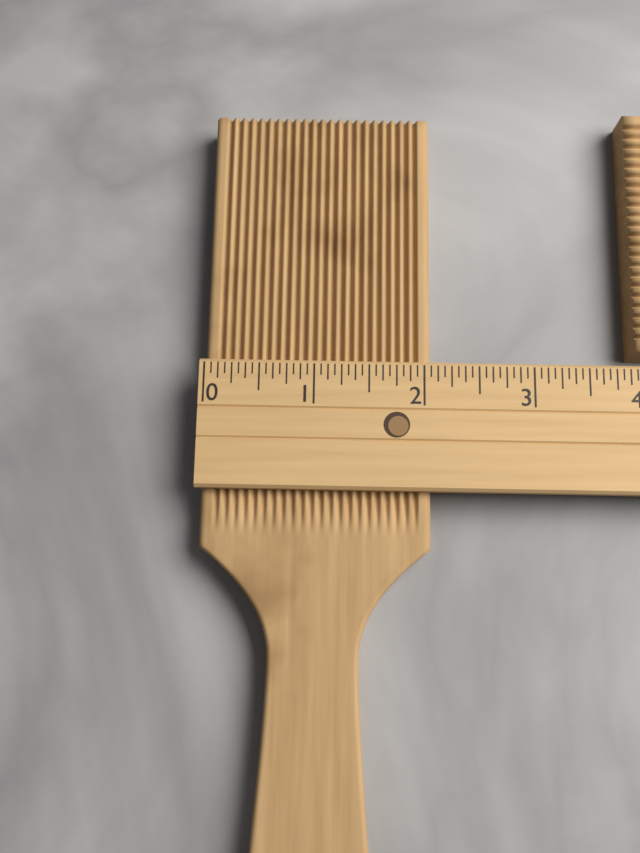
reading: 2.0625 (no unit)
